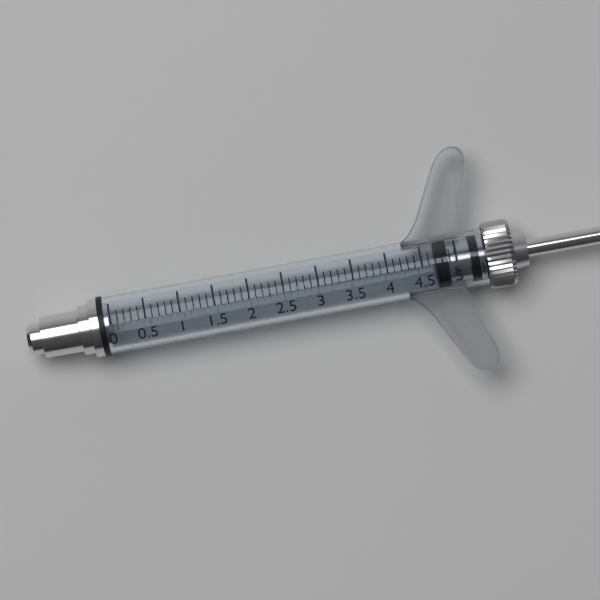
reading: 4.7 ml
